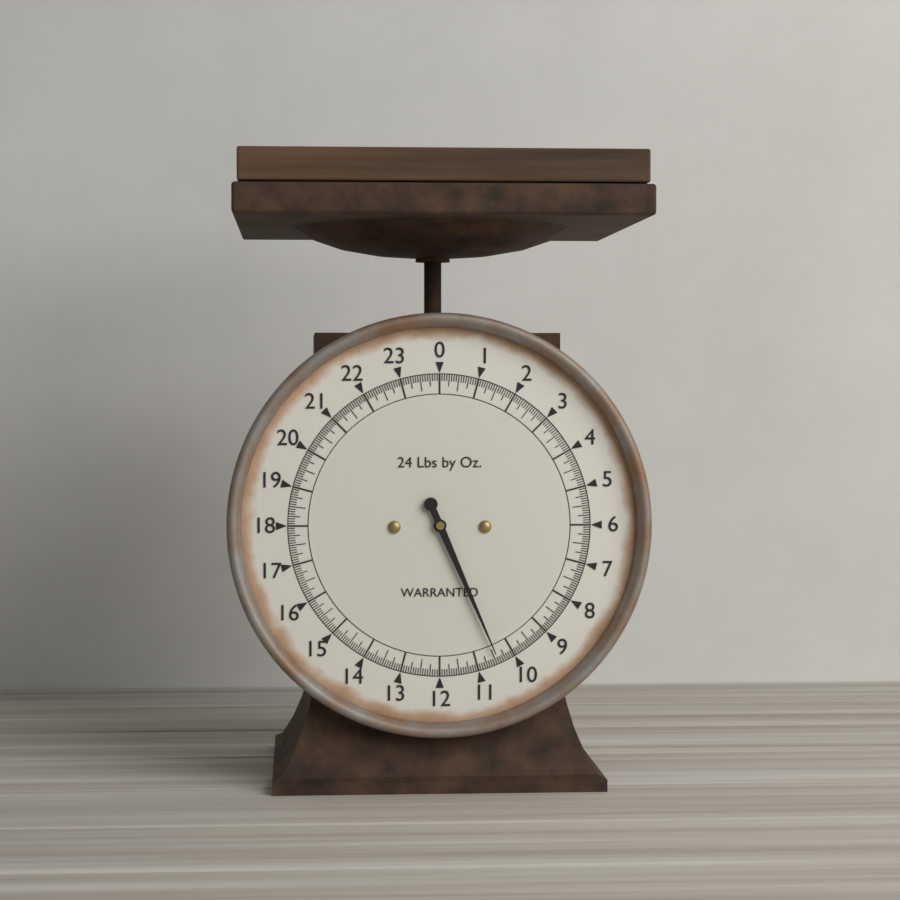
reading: 10.4375 lb
